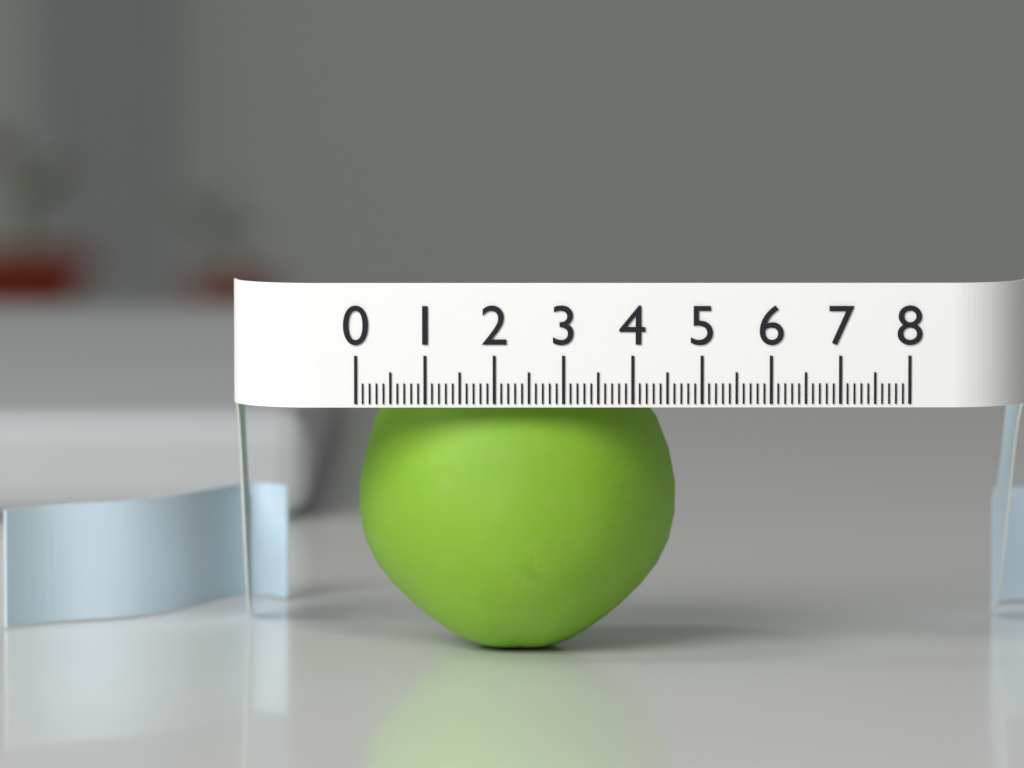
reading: 4.7 (no unit)
